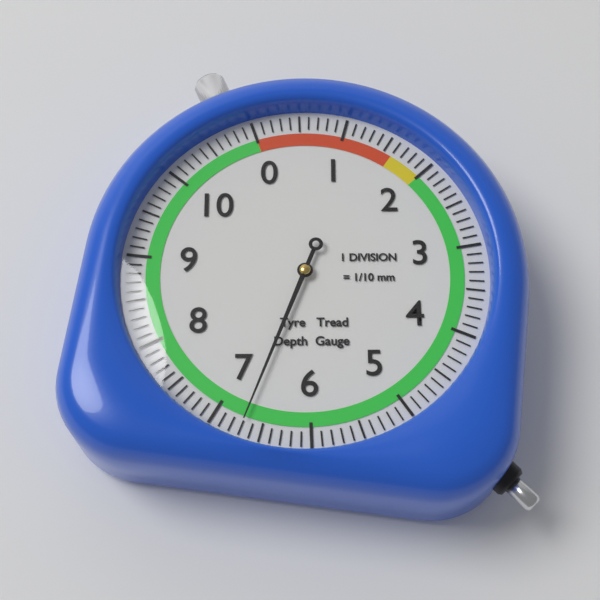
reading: 6.7 mm
